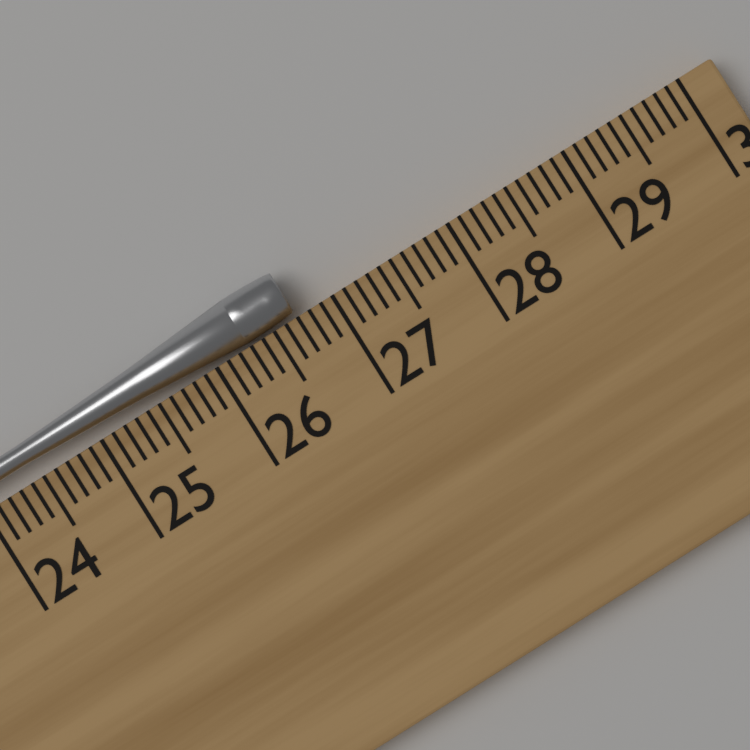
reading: 26.7 cm
